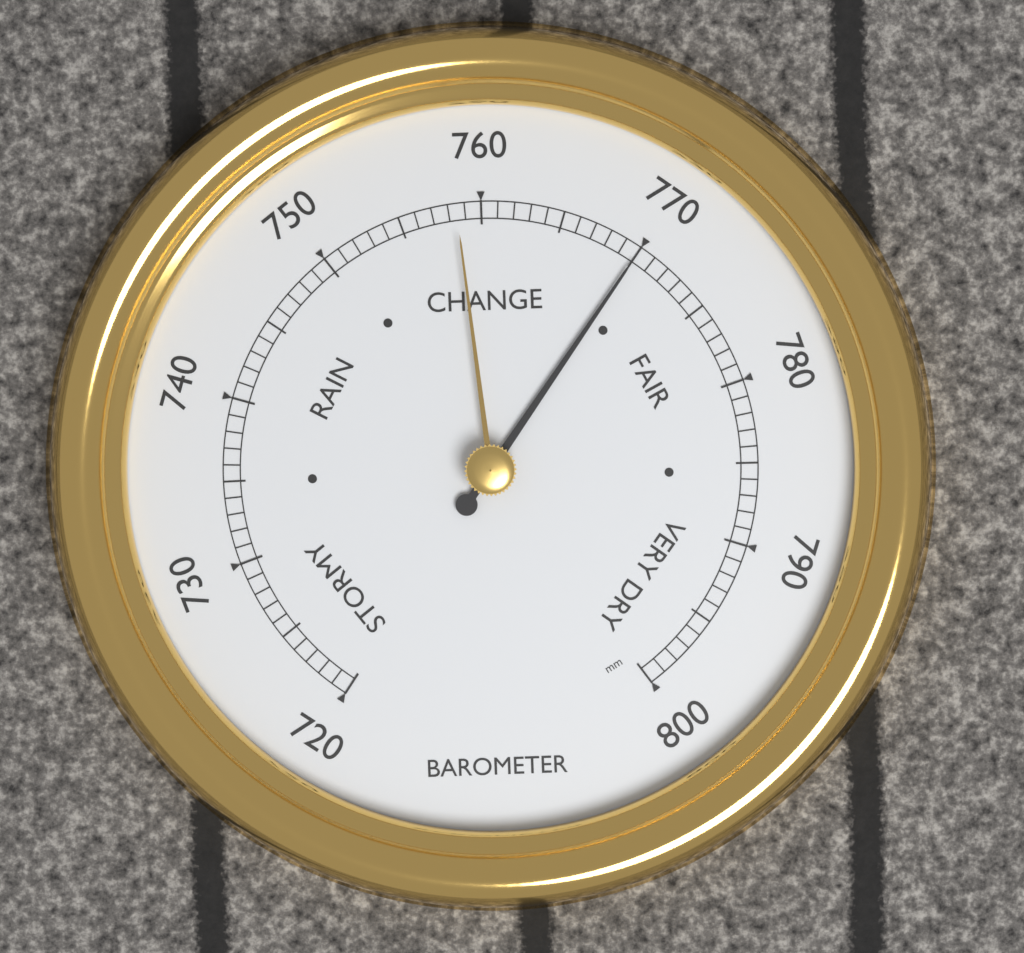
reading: 770 mm
